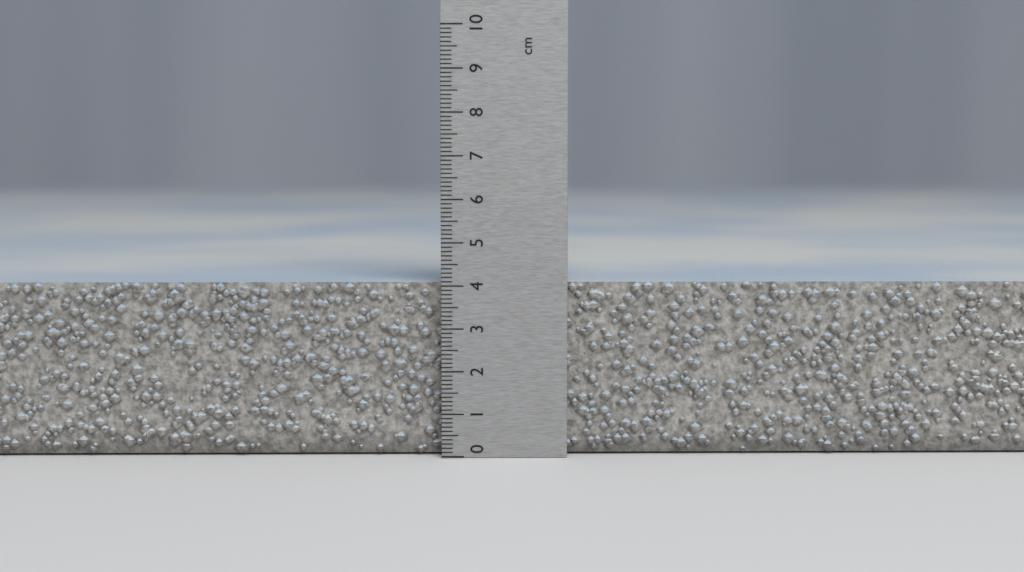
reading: 4.1 cm
